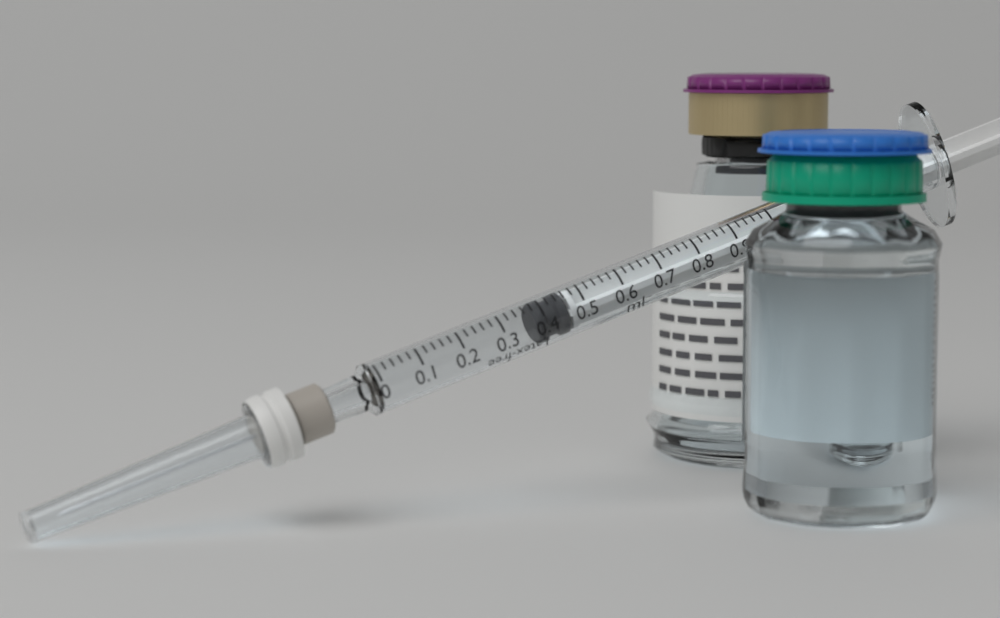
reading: 0.38 ml
